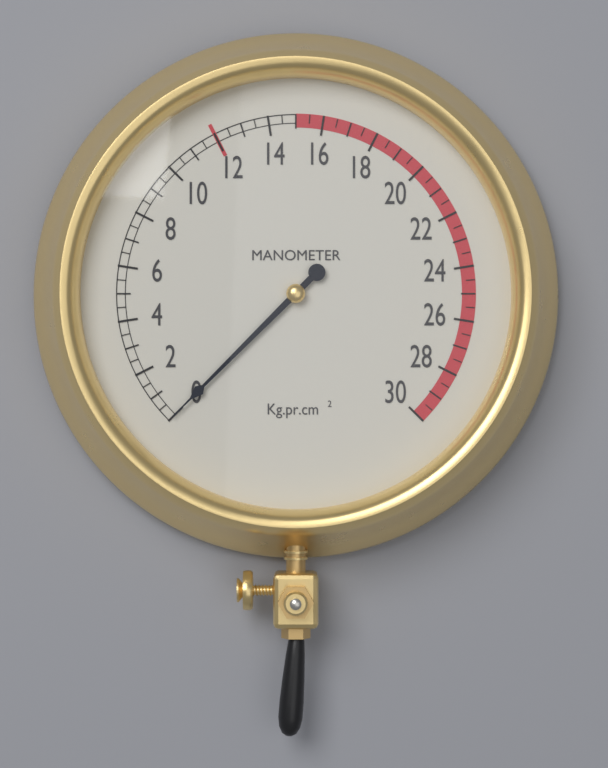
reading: 0.0 kg/cm²
